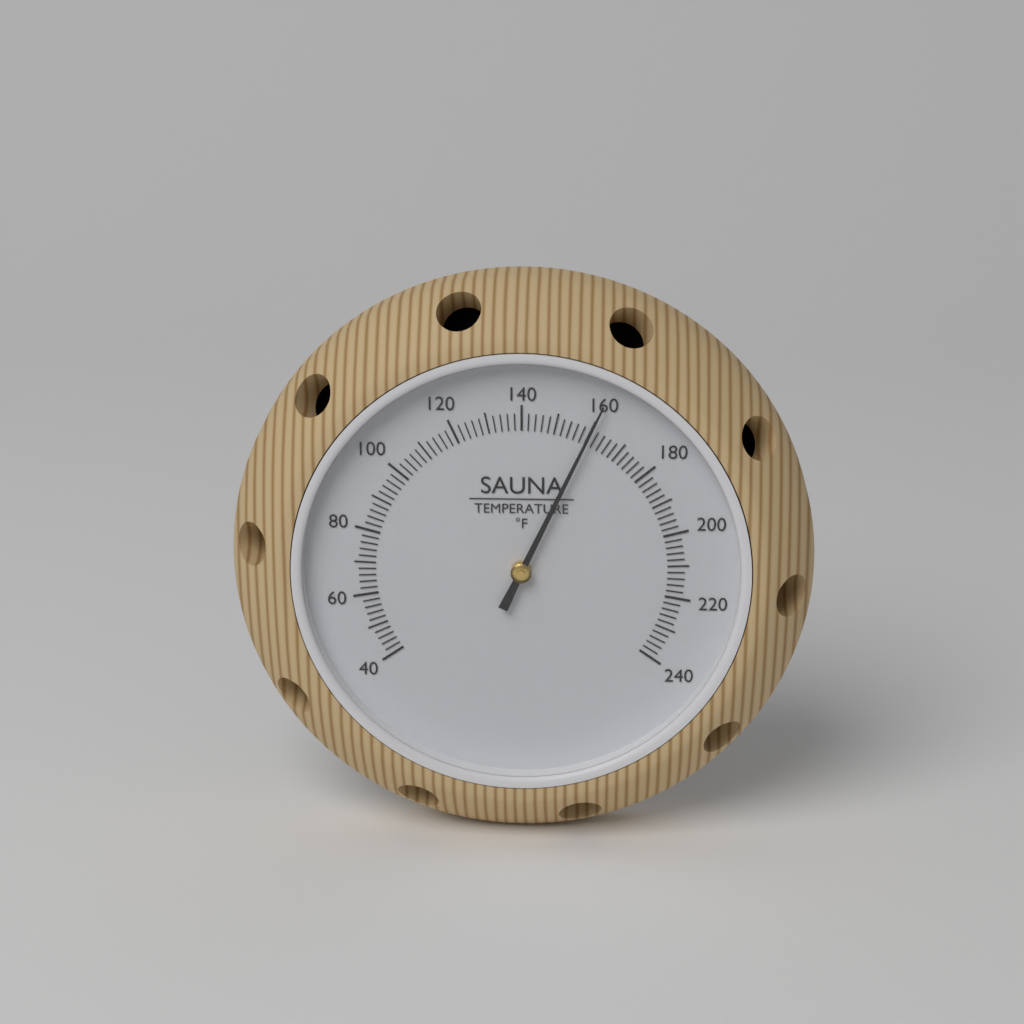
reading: 160 °F
